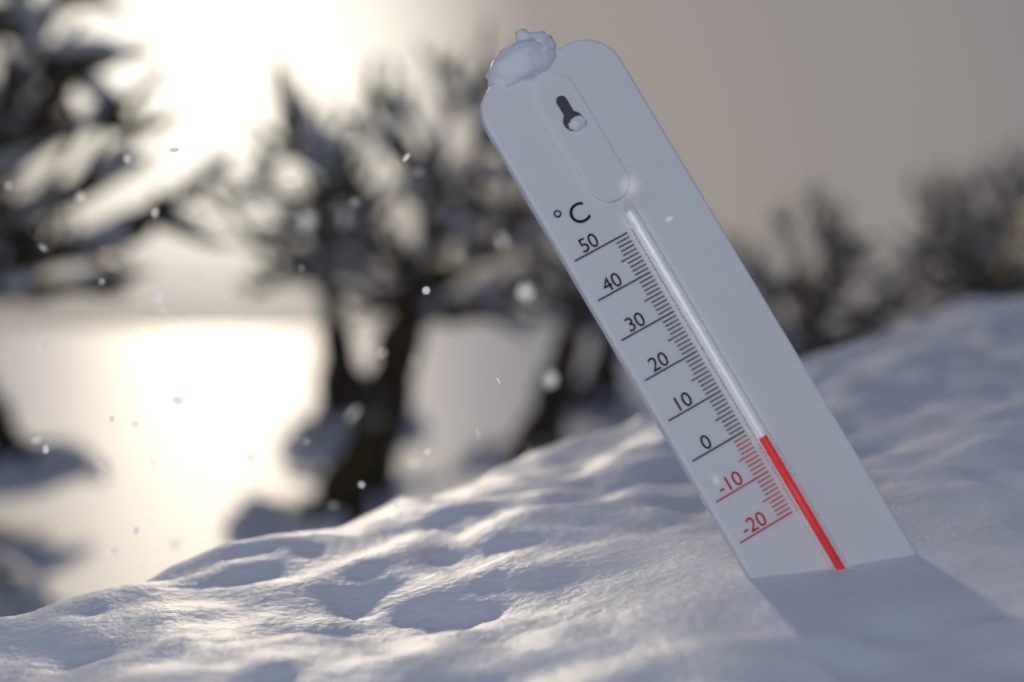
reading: -3 °C
